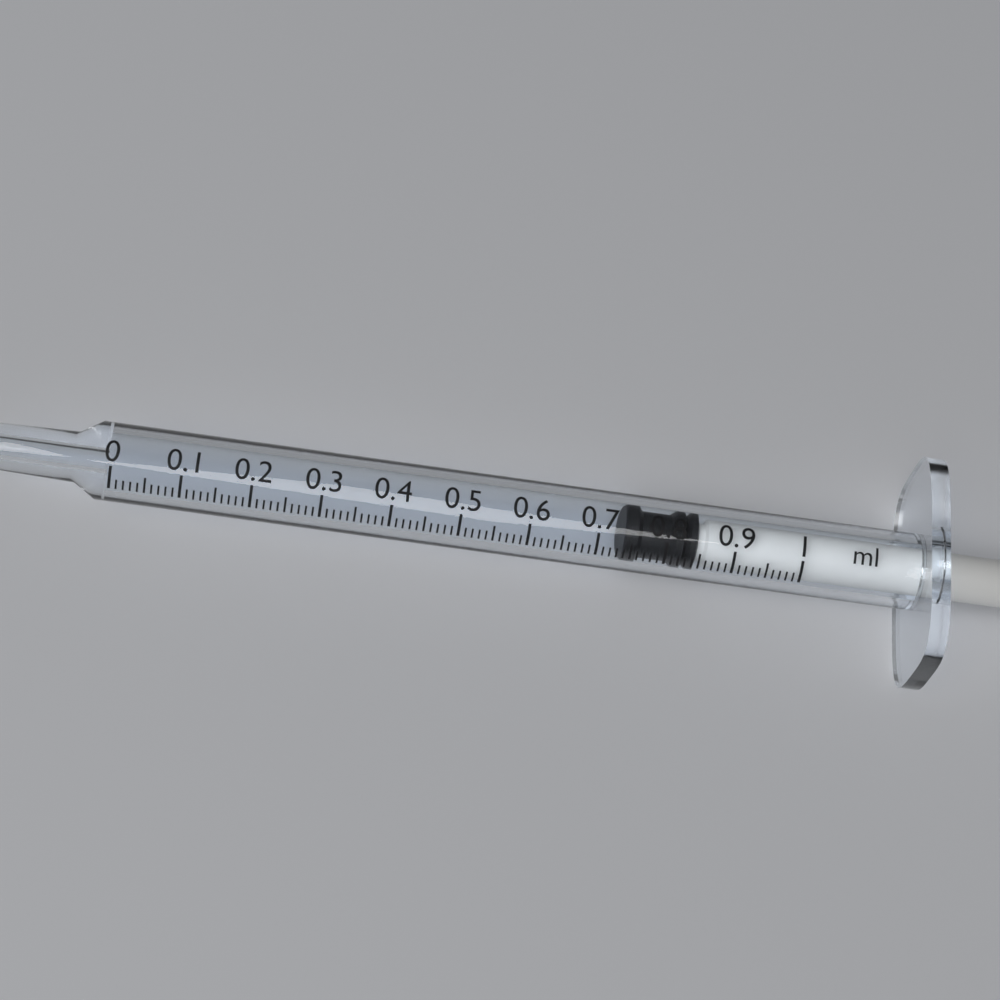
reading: 0.74 ml
